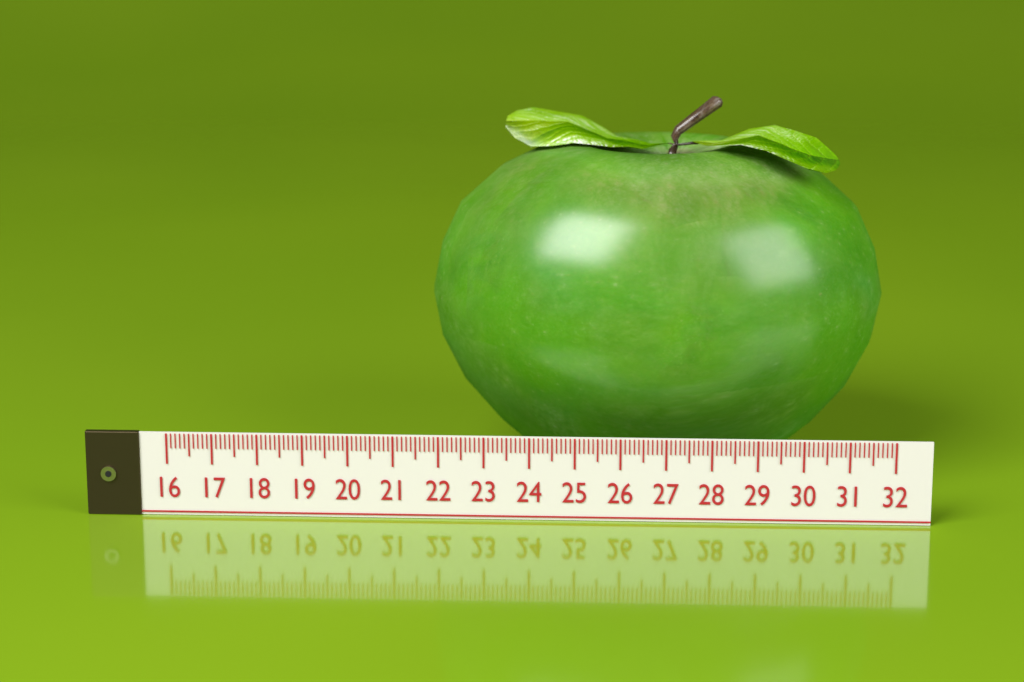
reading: 21.6 (no unit)
